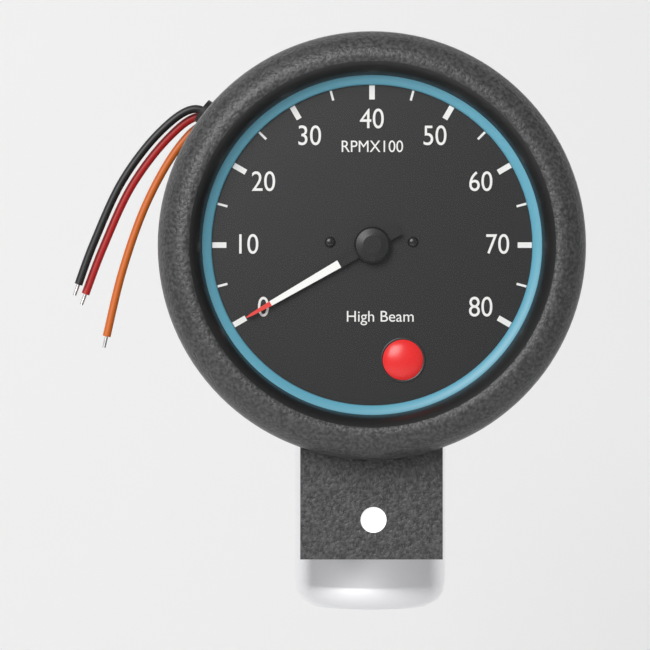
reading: 0 RPM
